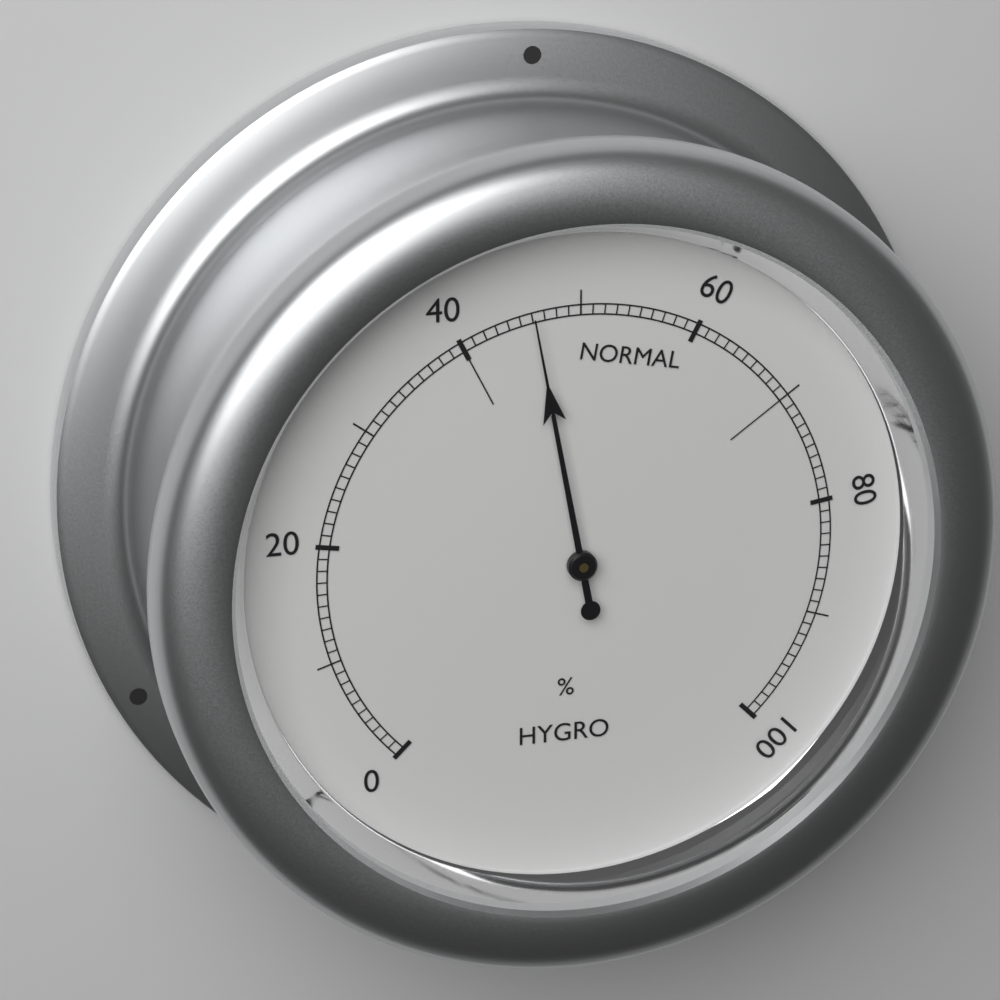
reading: 46 %
